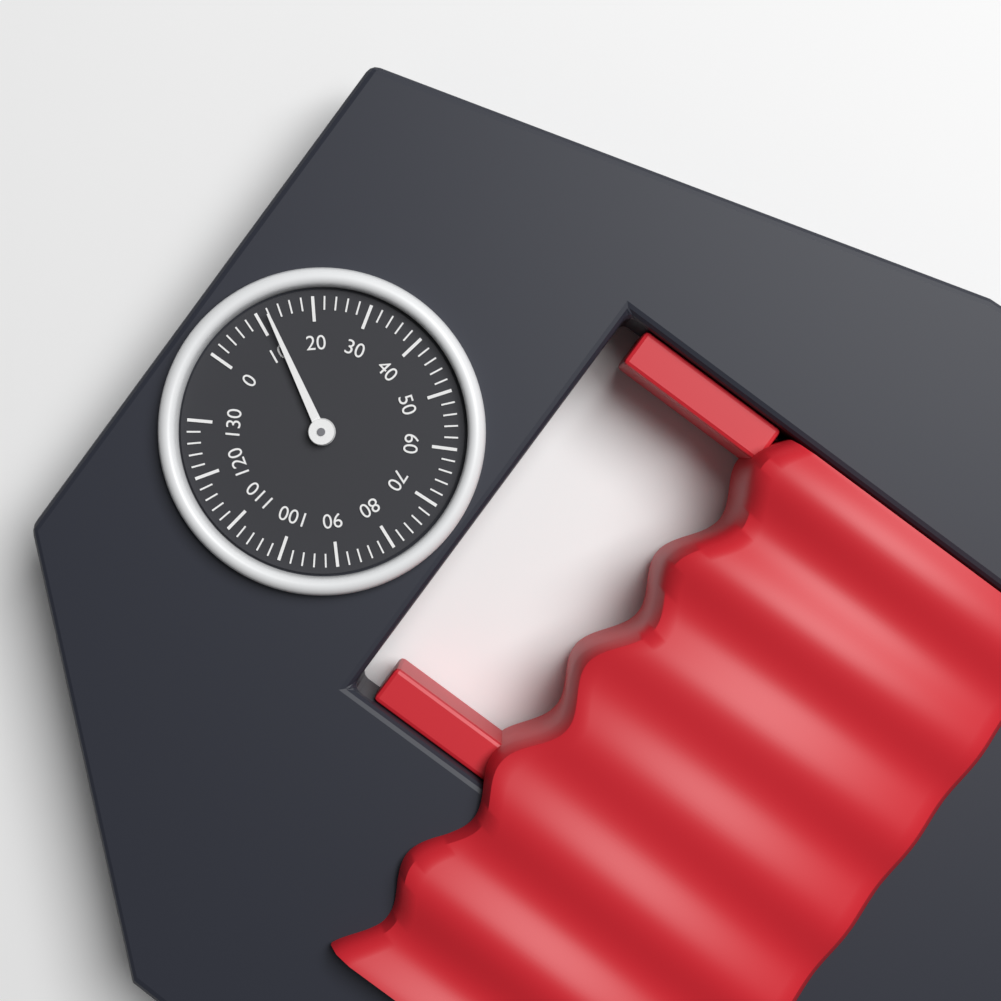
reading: 12 (no unit)
